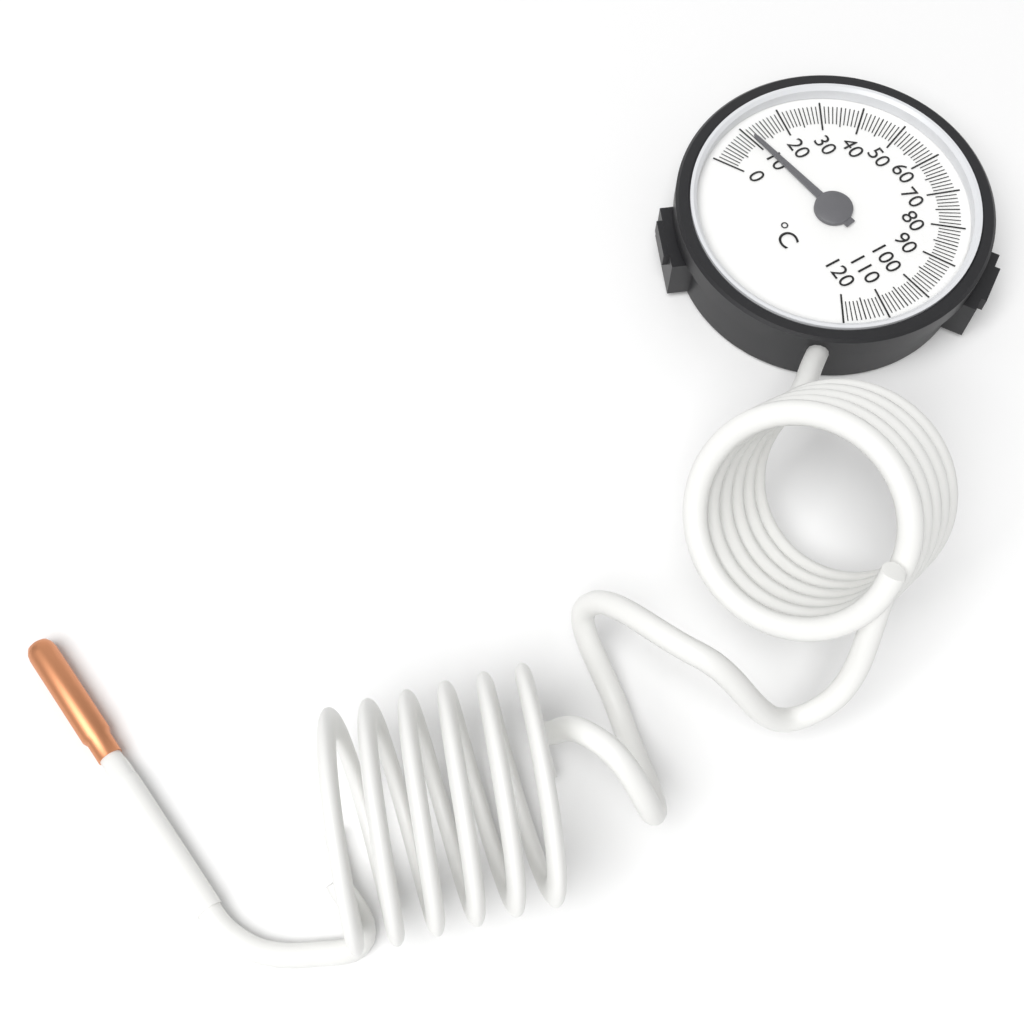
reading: 11 °C
